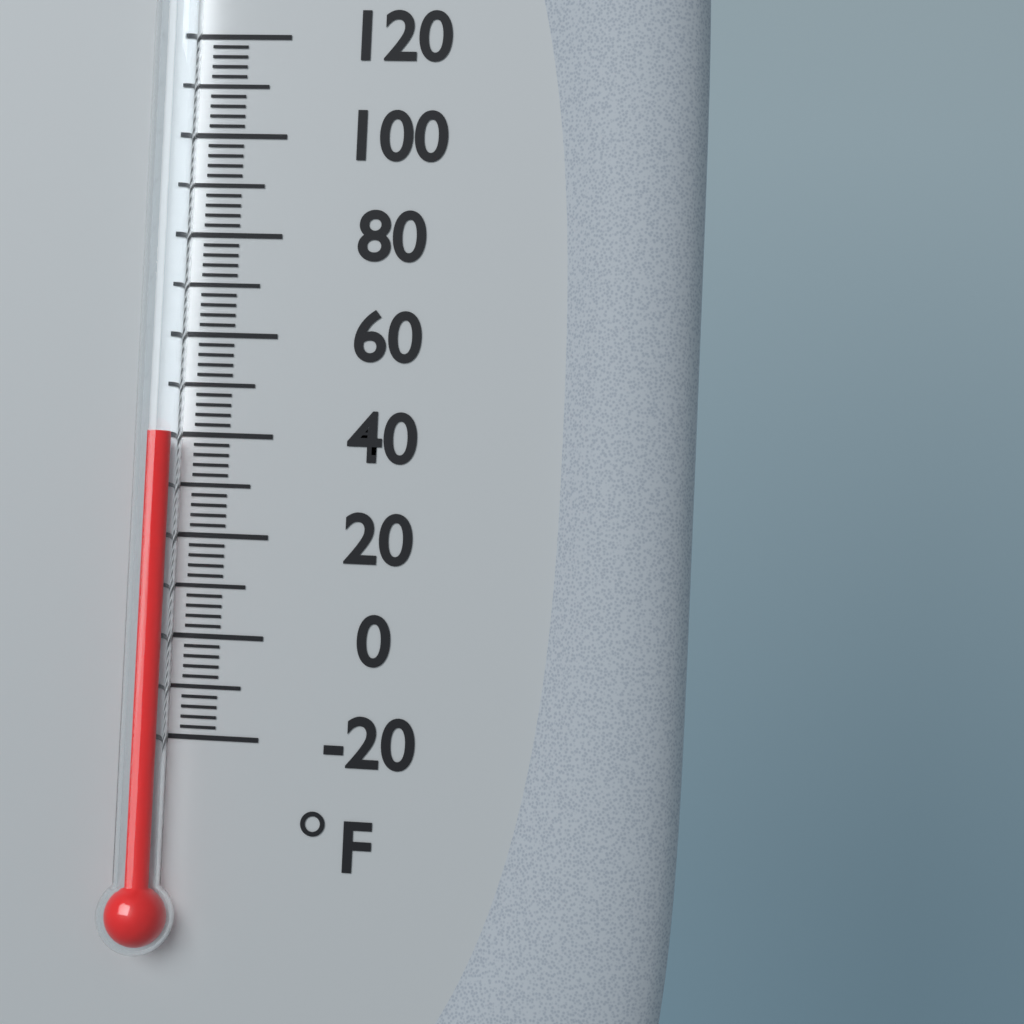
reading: 40 °F
